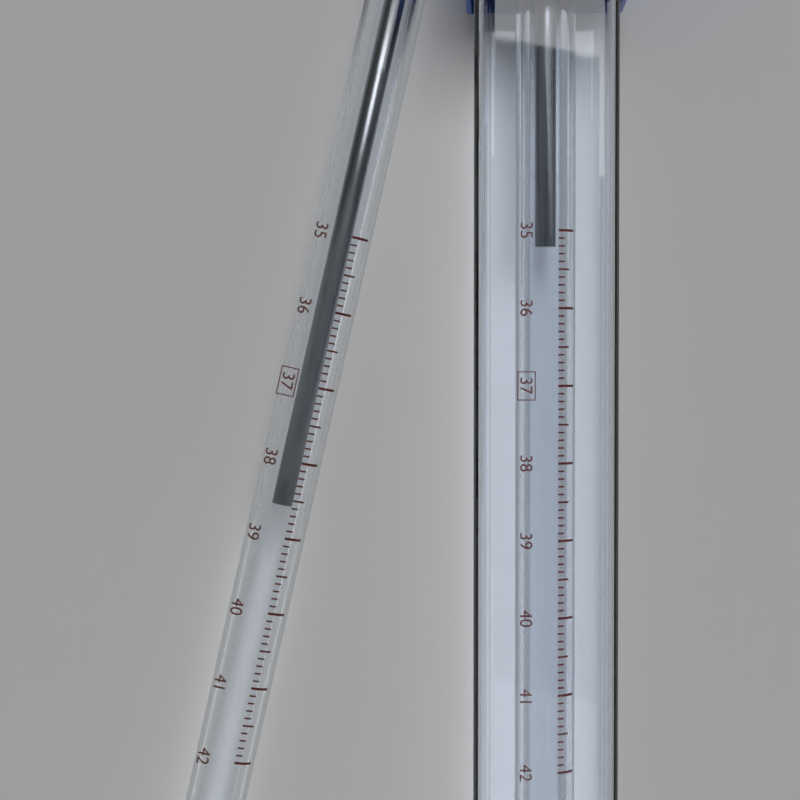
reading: 38.6 °C
